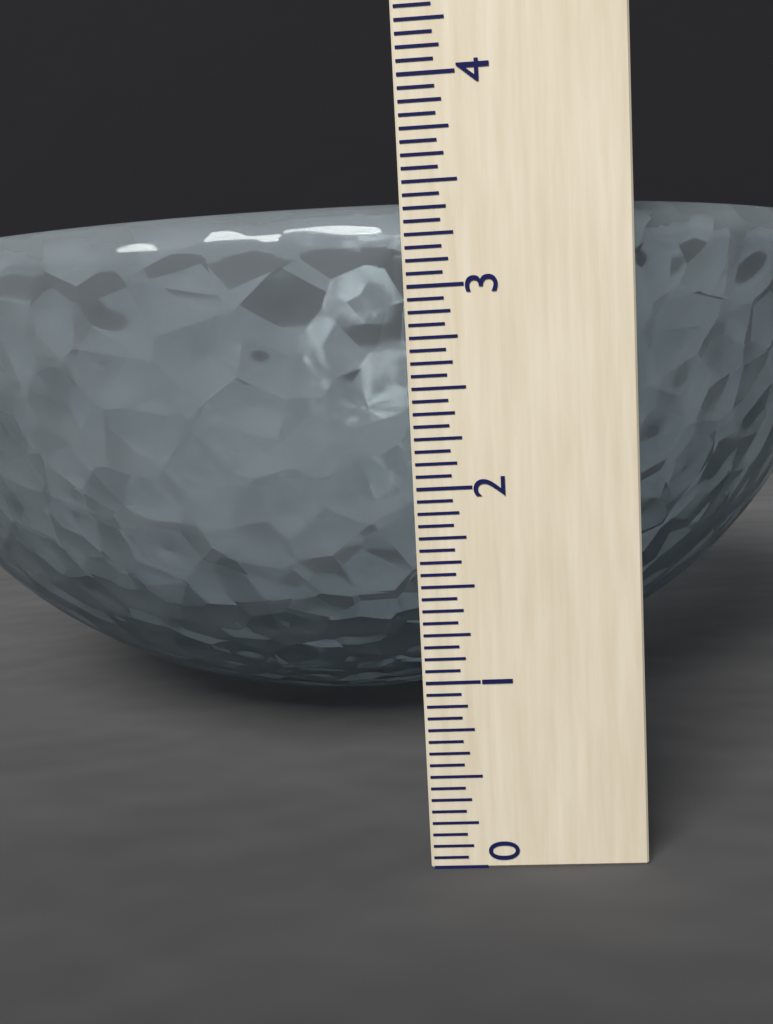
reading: 3.4375 (no unit)
